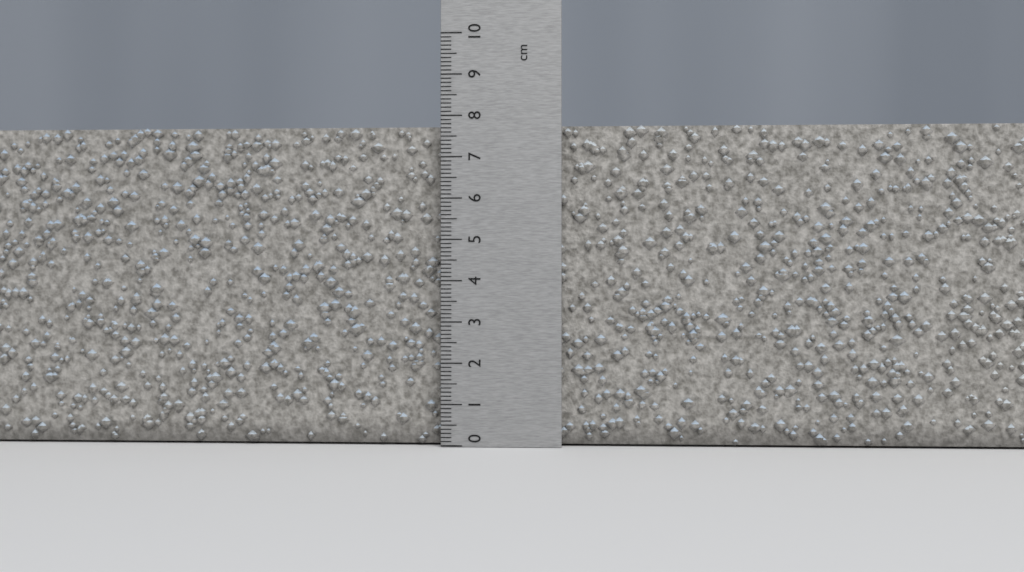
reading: 7.8 cm
